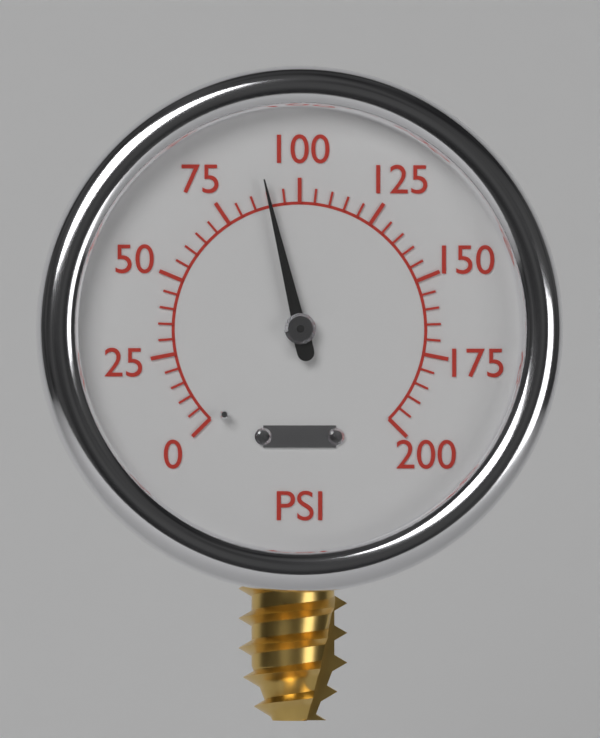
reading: 90 psi
